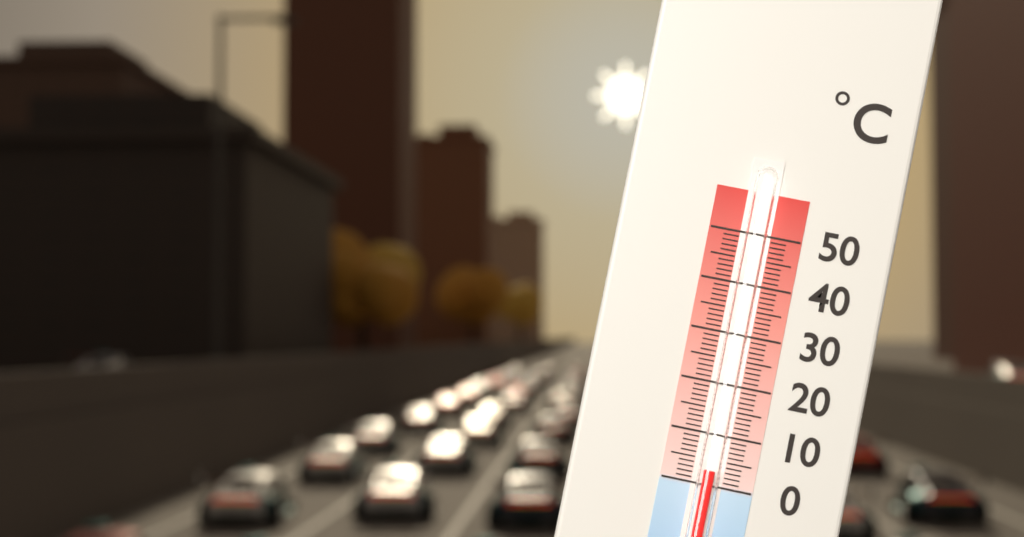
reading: 3 °C
